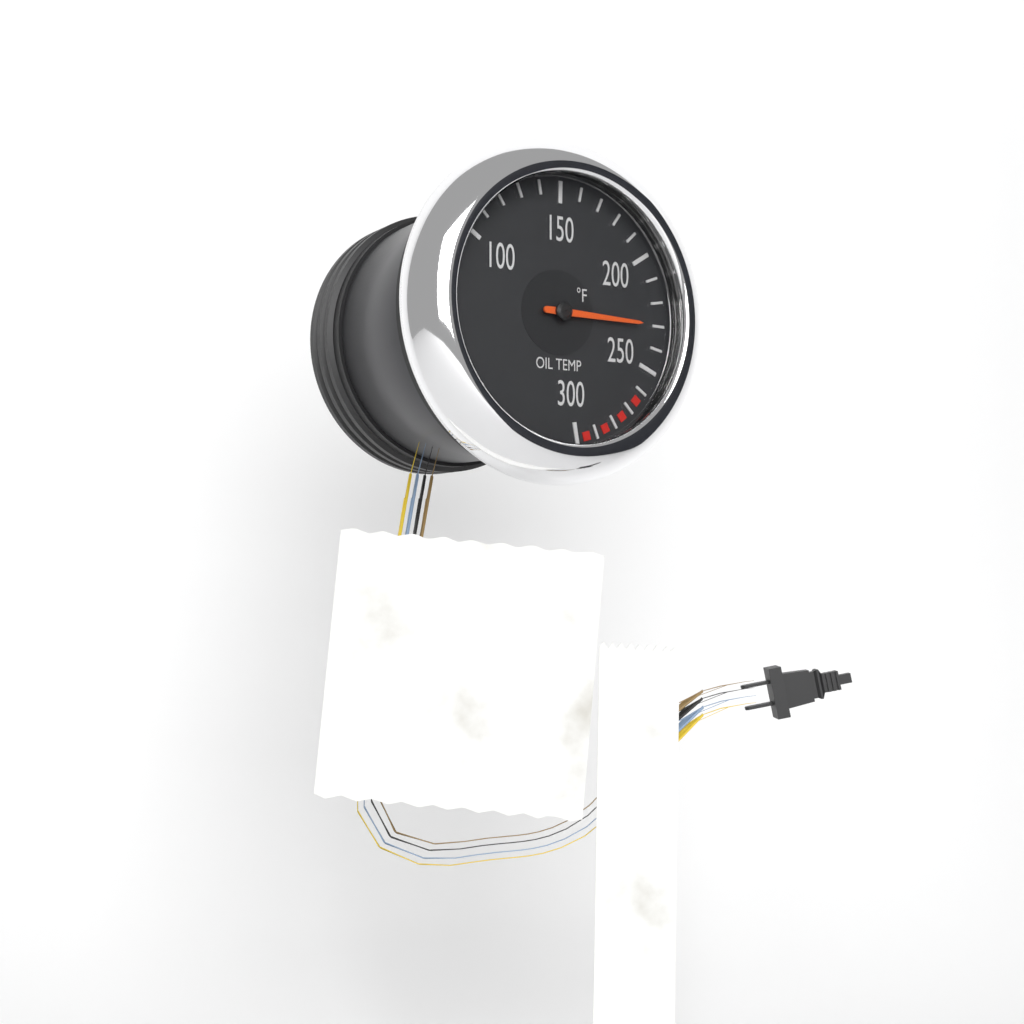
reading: 230 °F
